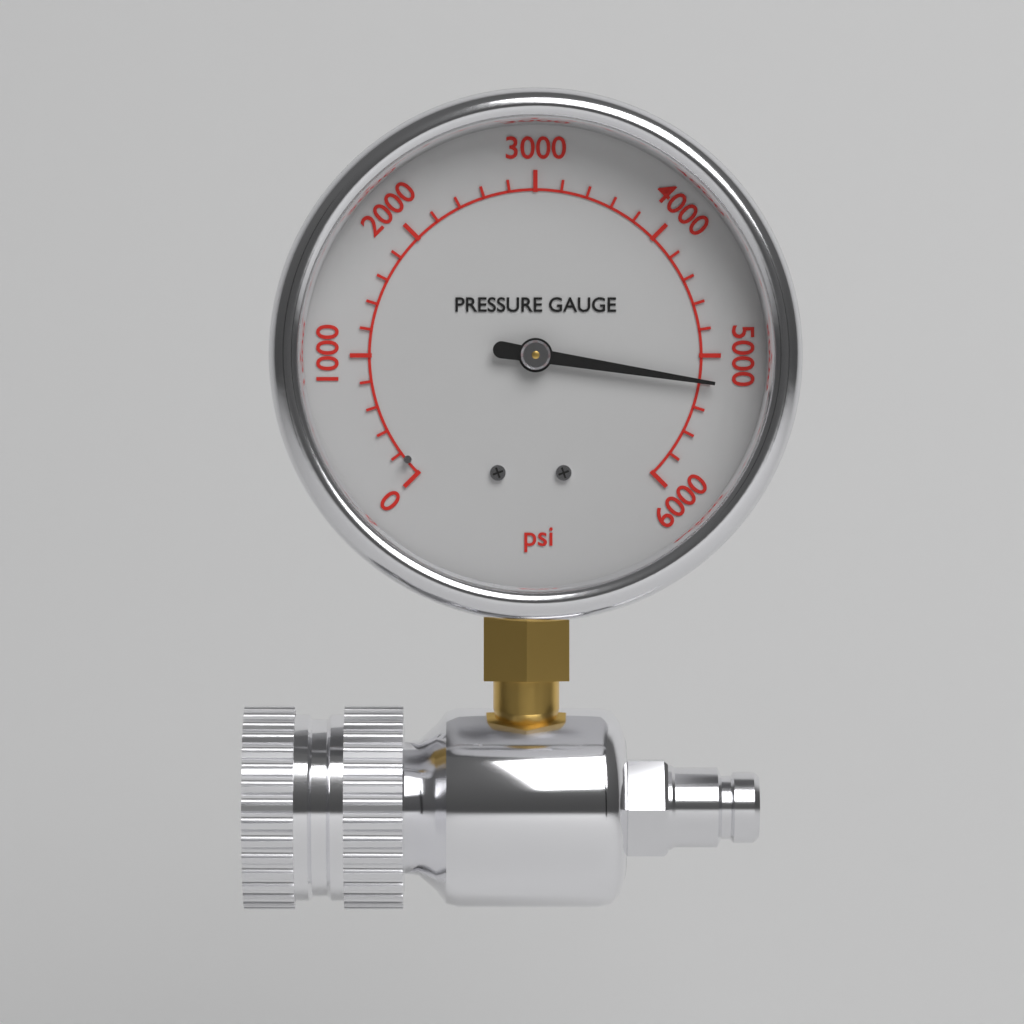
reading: 5200 psi
